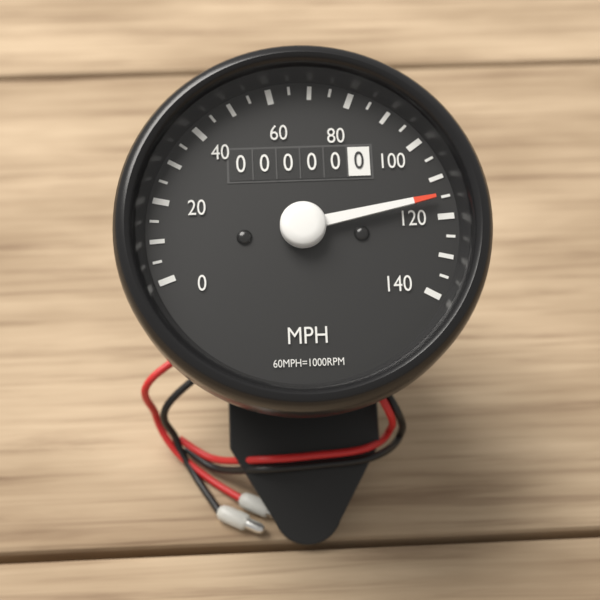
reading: 115 MPH
